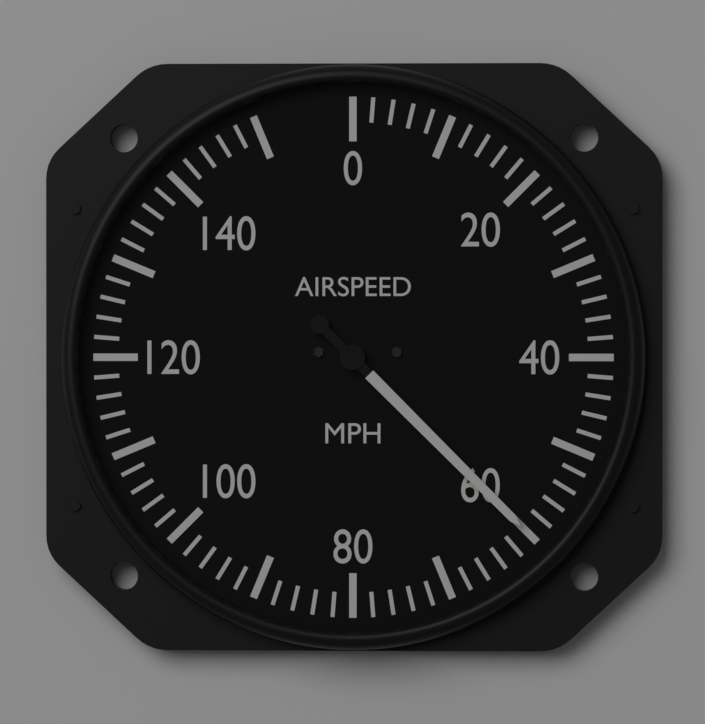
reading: 60 mph
